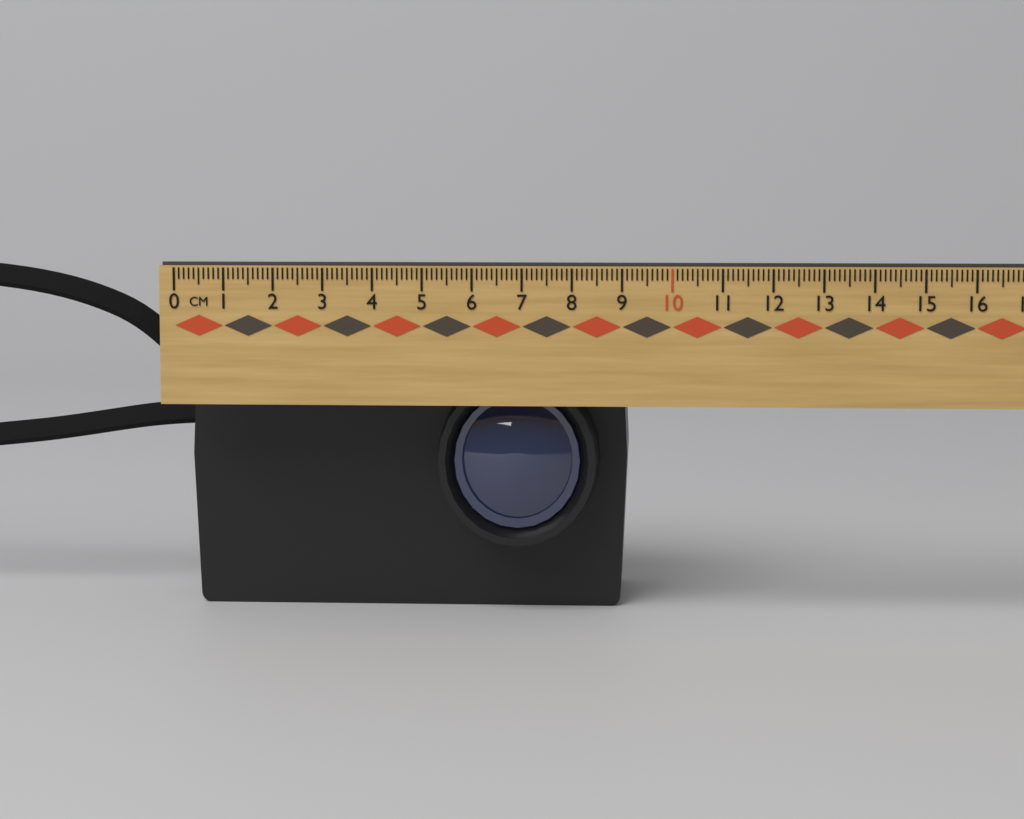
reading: 9.1 cm
